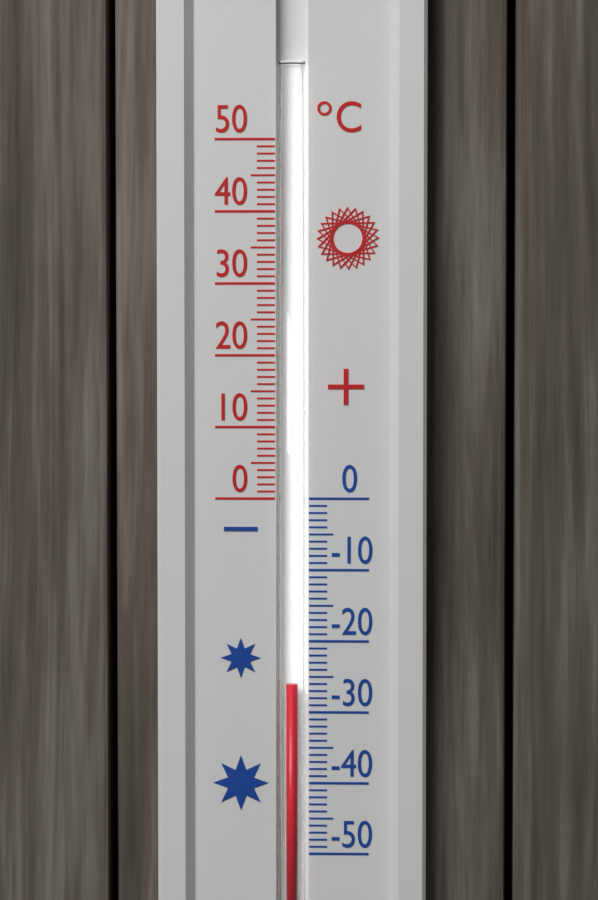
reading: -26 °C
